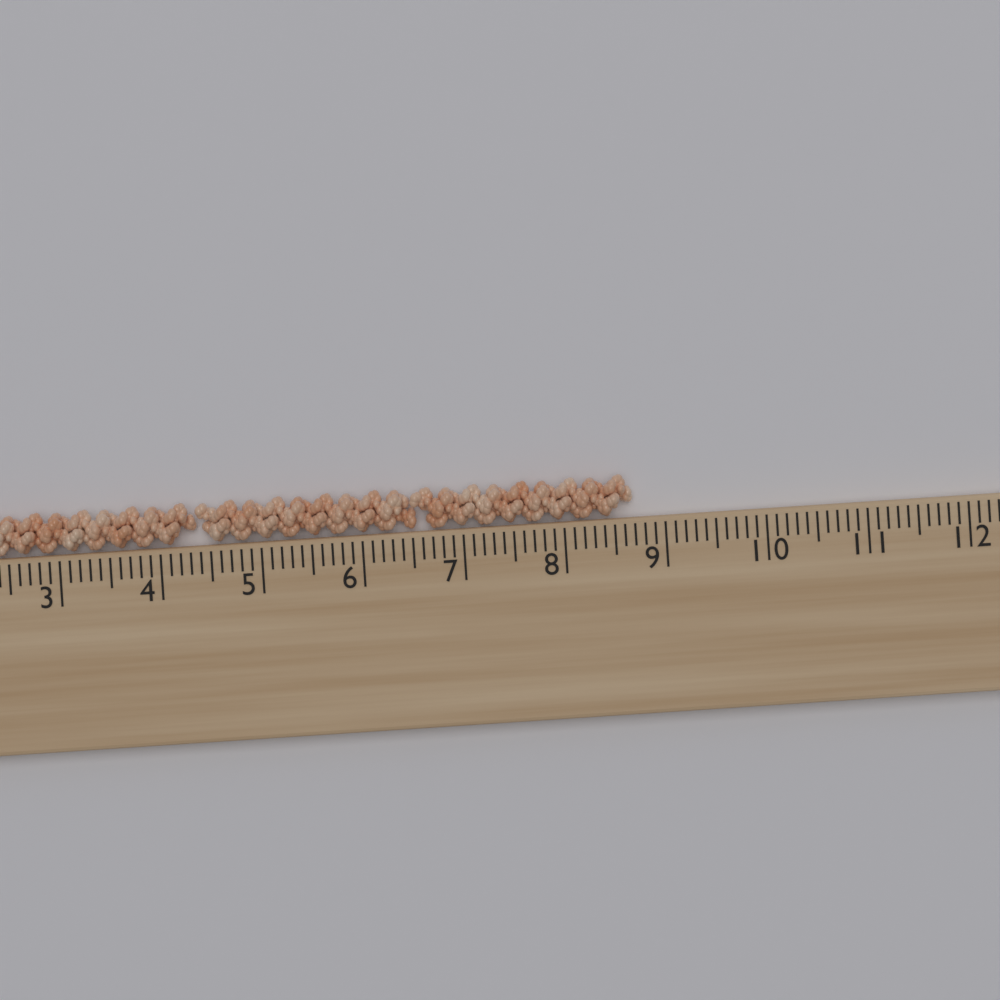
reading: 8.7 cm
